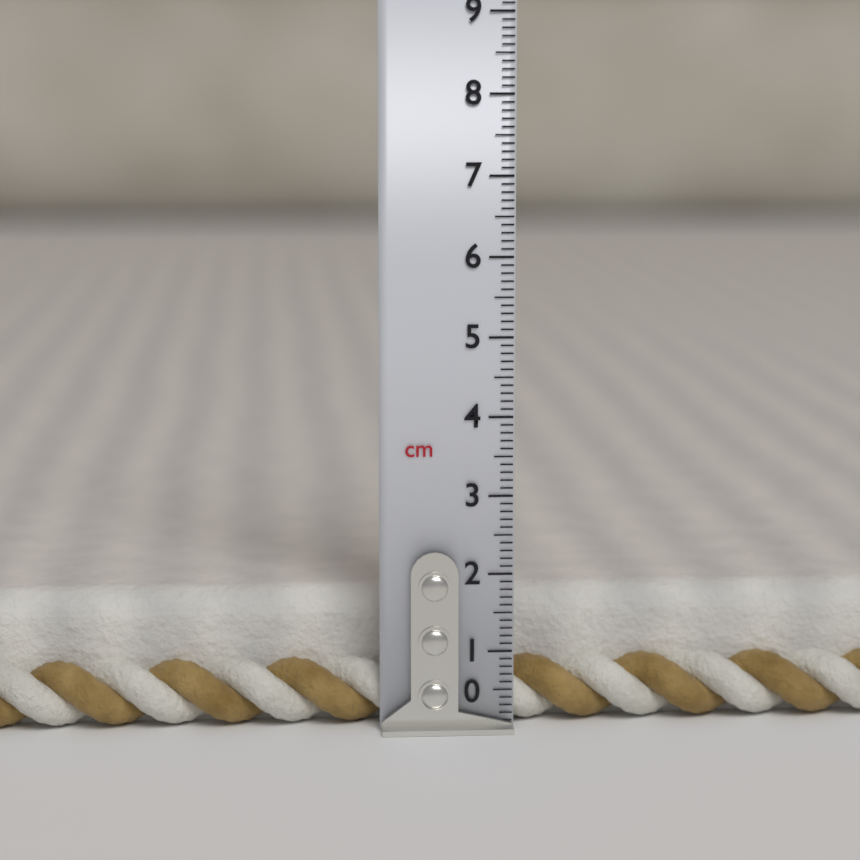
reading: 1.7 cm
